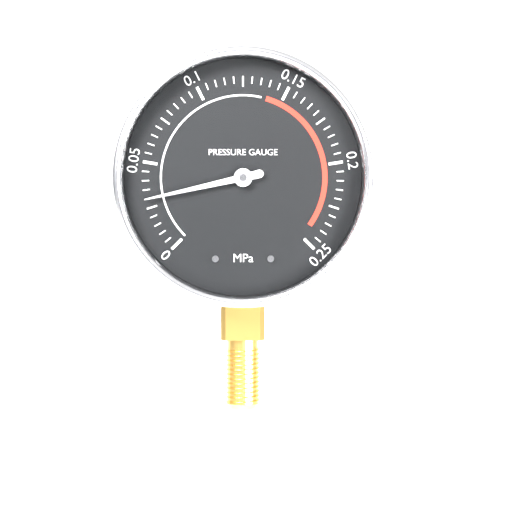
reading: 0.030 MPa
